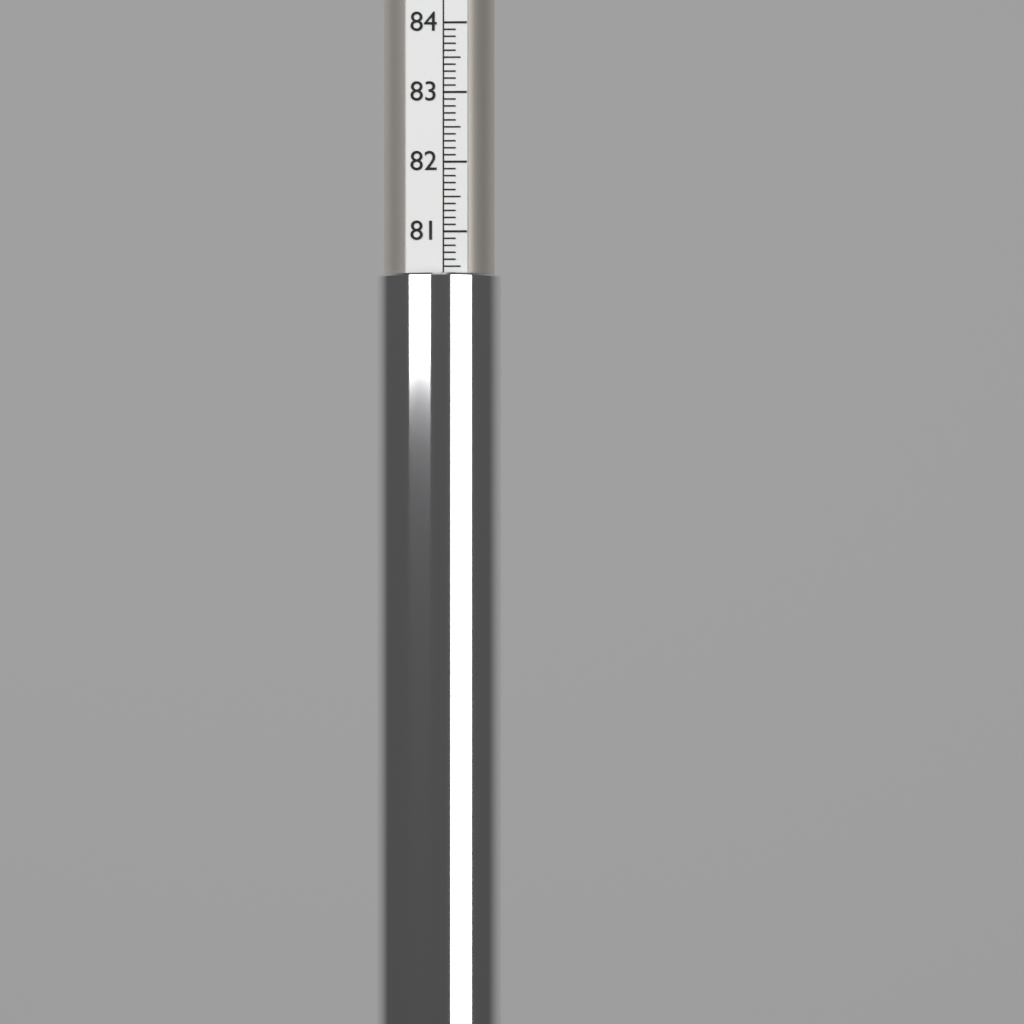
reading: 80.4 (no unit)
